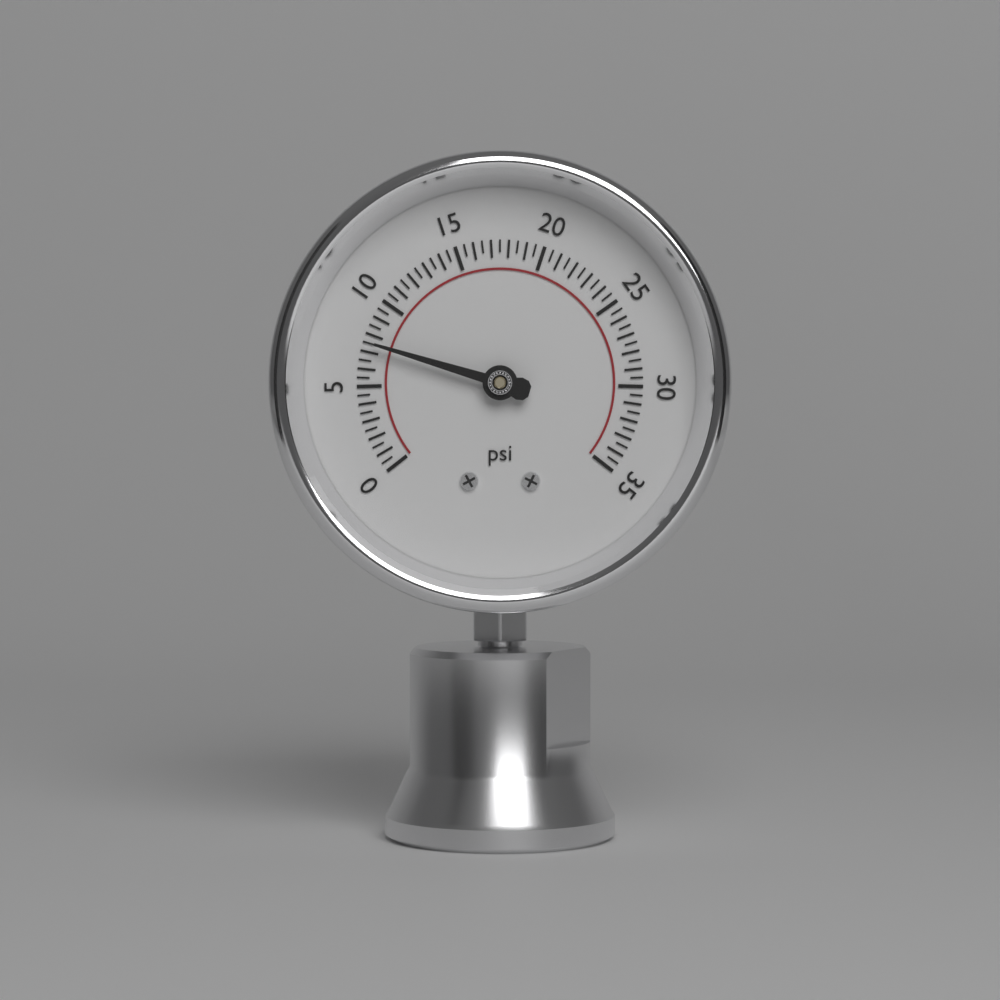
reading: 7.5 psi
